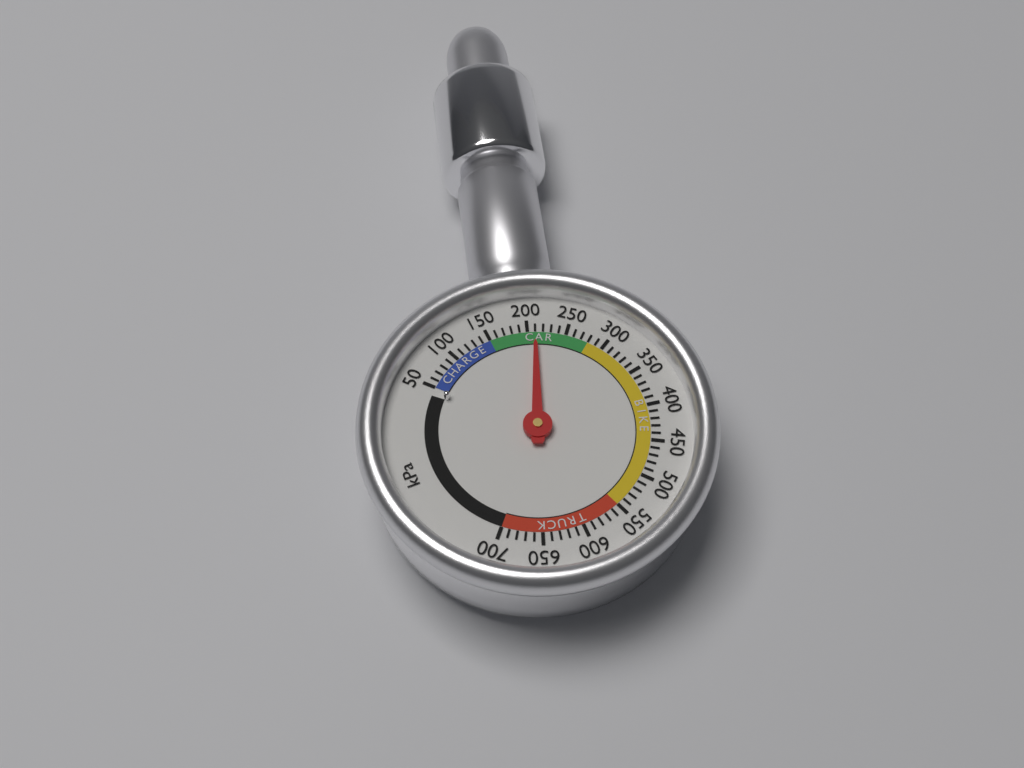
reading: 210 kPa
